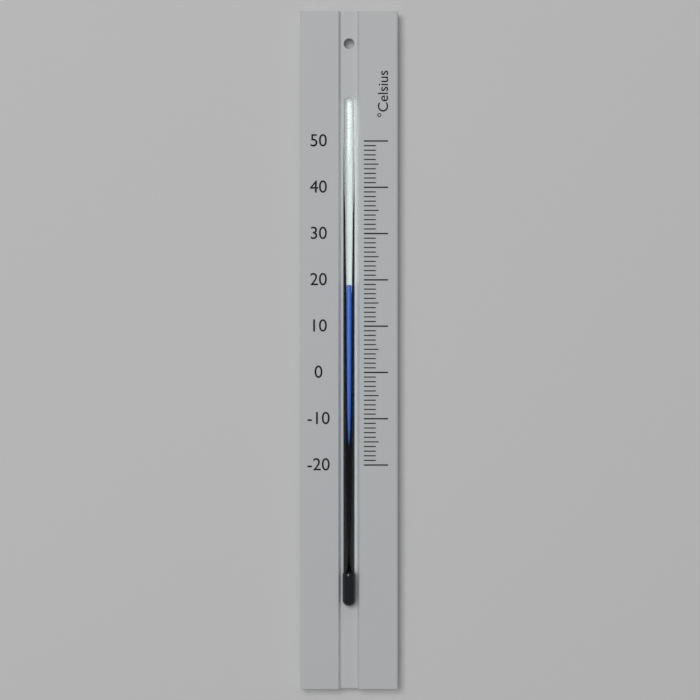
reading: 19 °C
